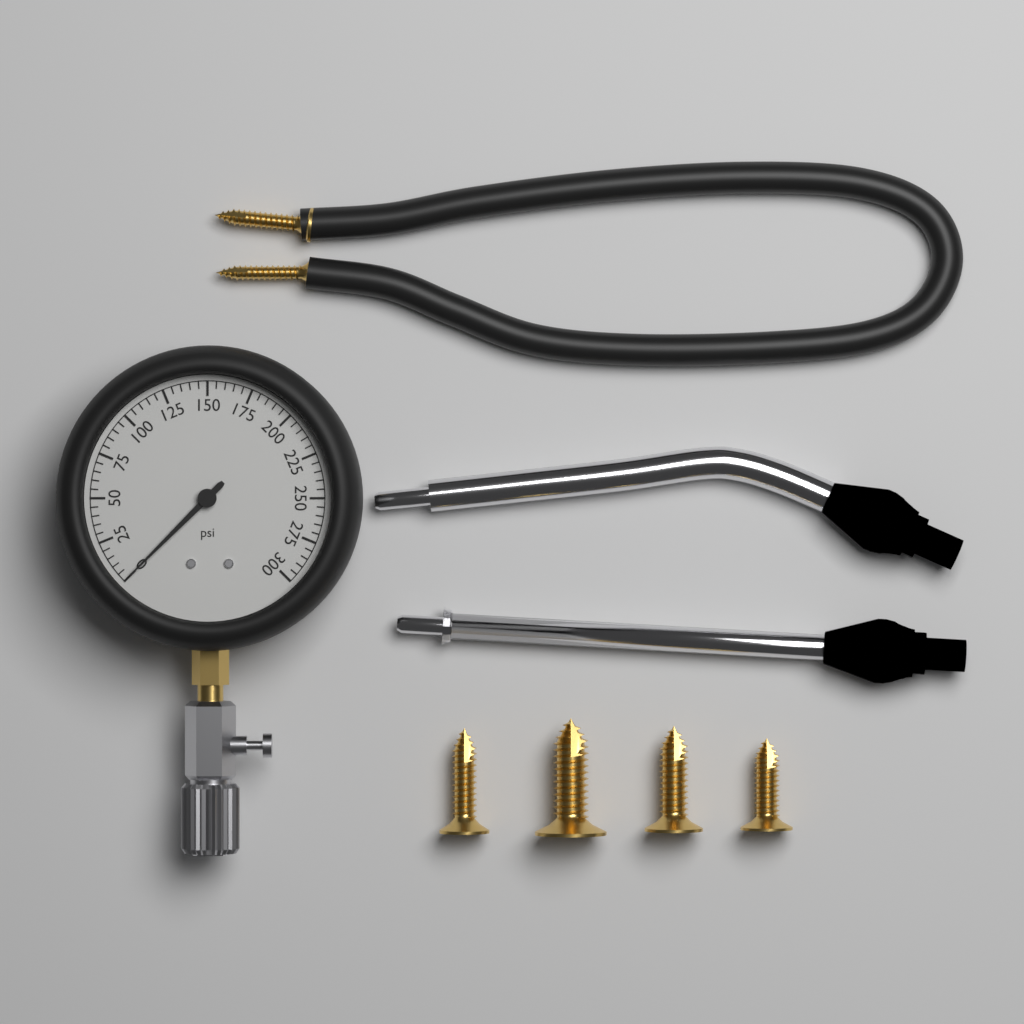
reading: 0 psi
